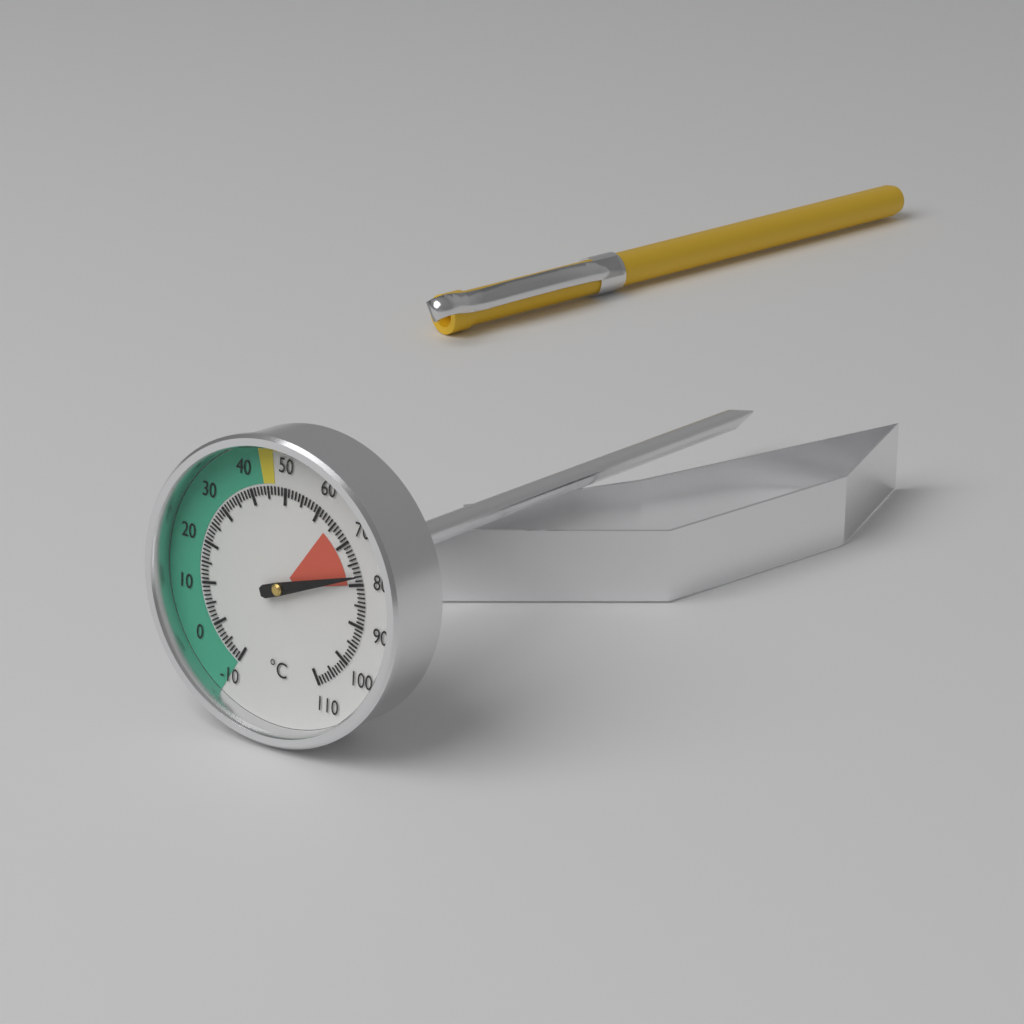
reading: 78 °C
